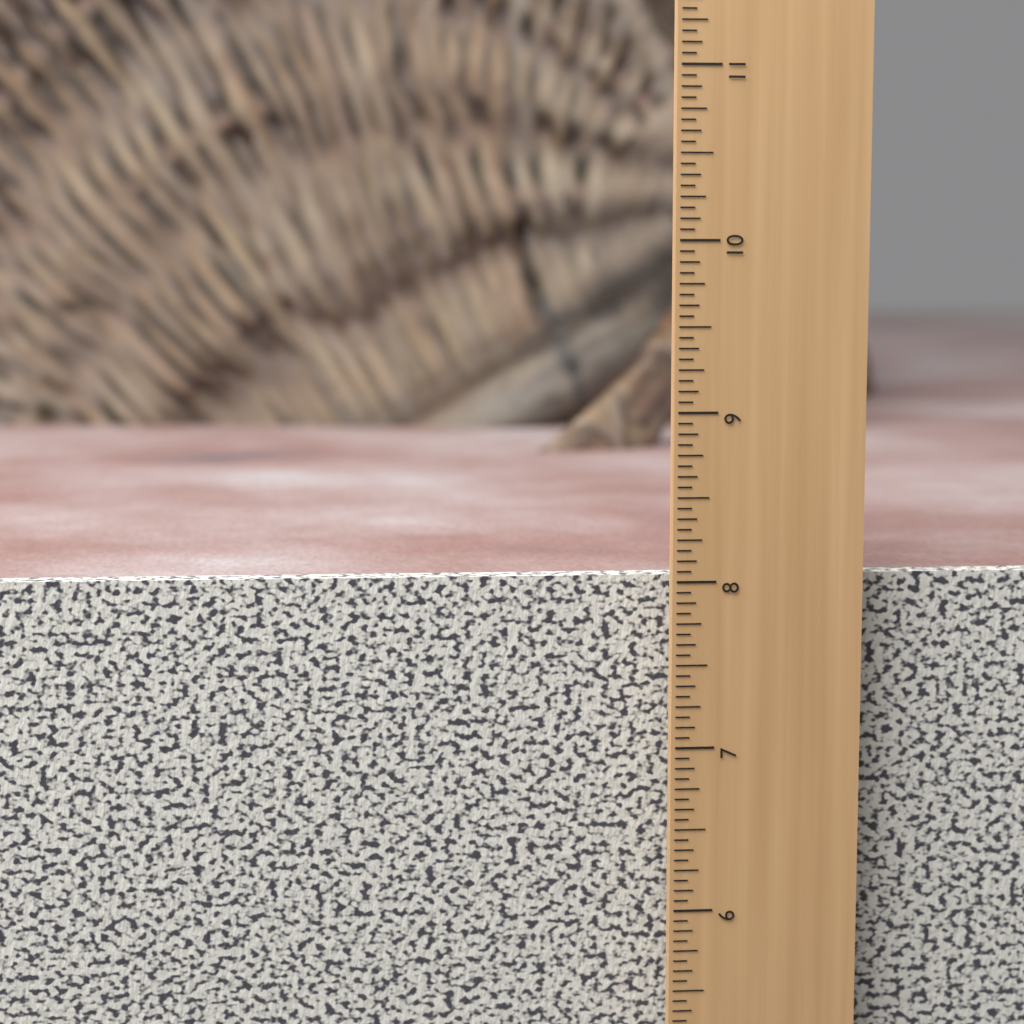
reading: 8.0000 in
